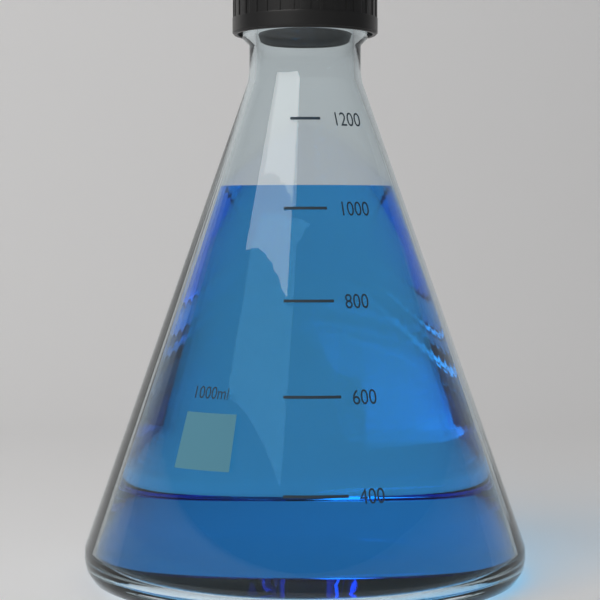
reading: 1050 ml
